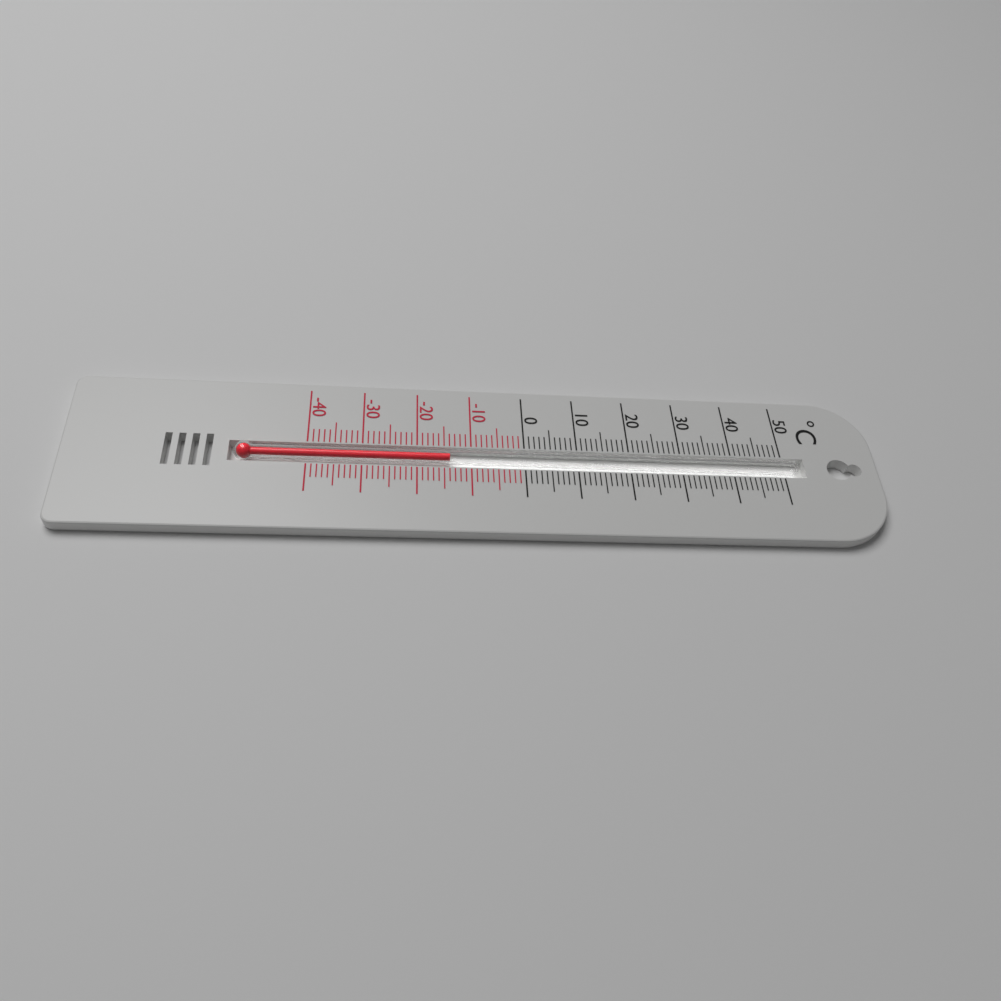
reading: -14 °C
